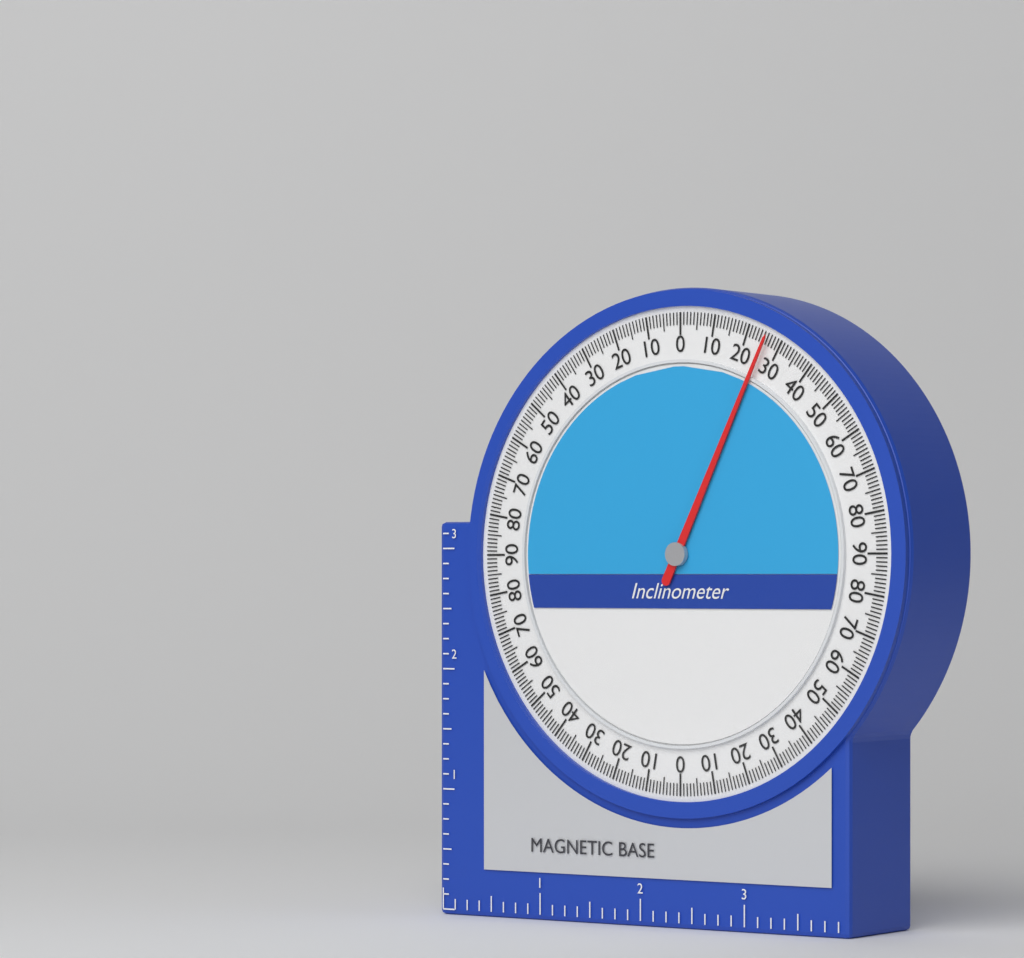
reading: 26 (no unit)
